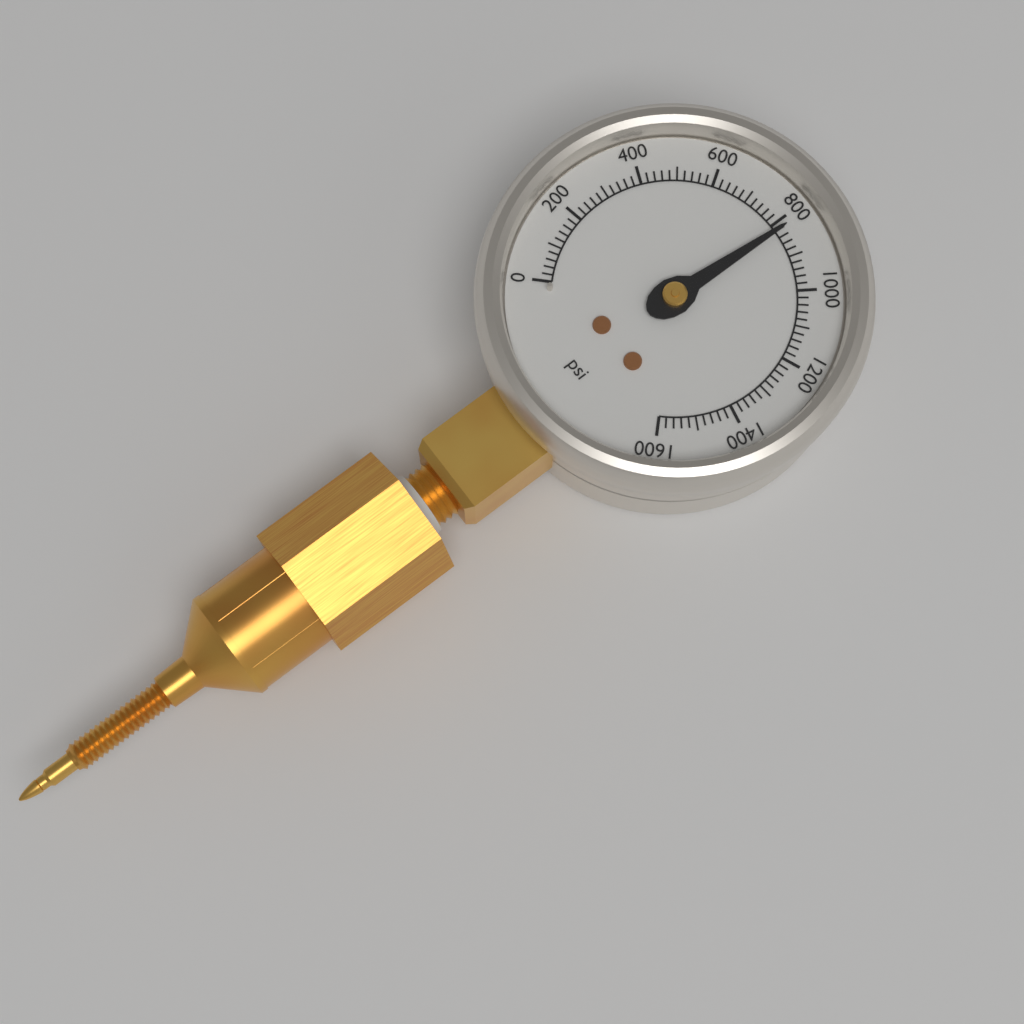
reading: 820 psi
